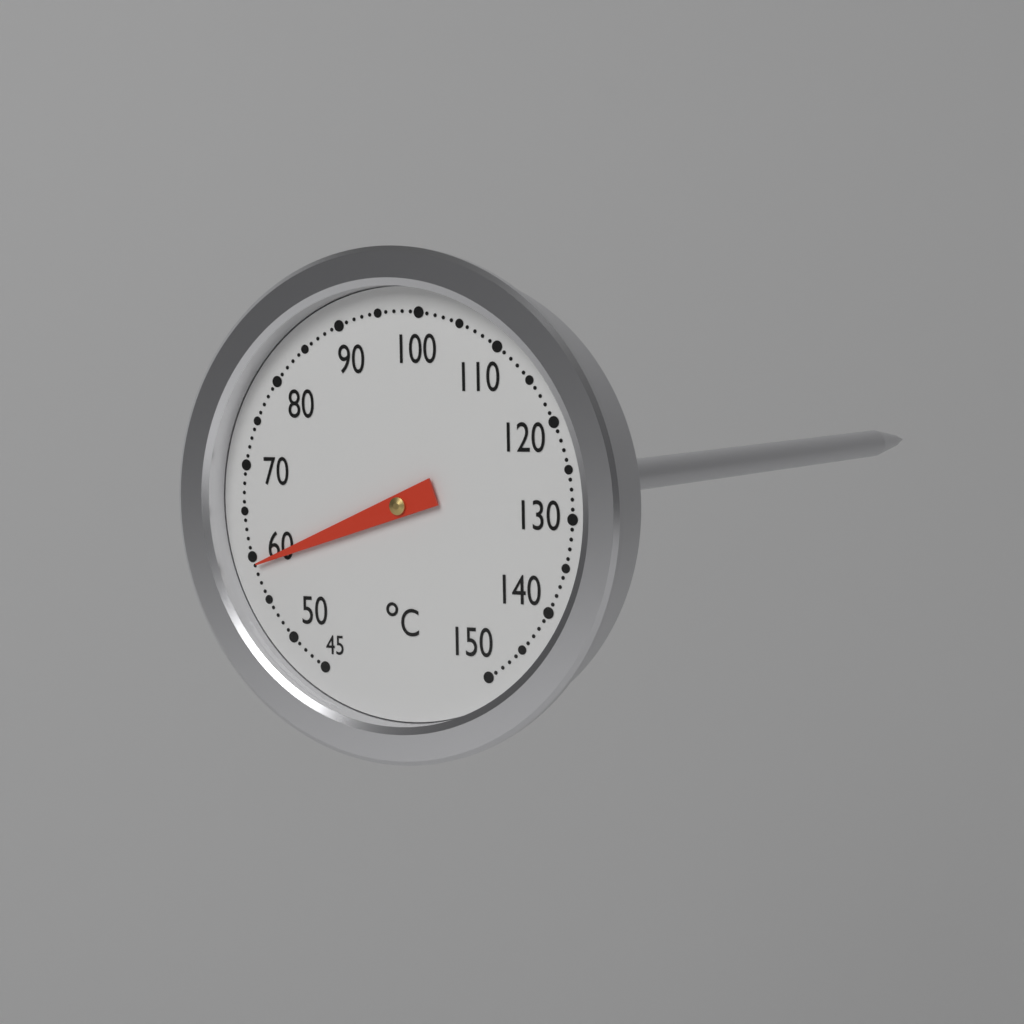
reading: 59 °C
